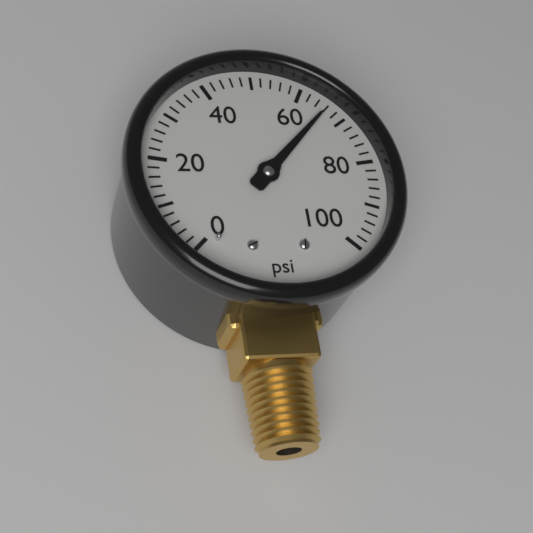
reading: 66 psi
